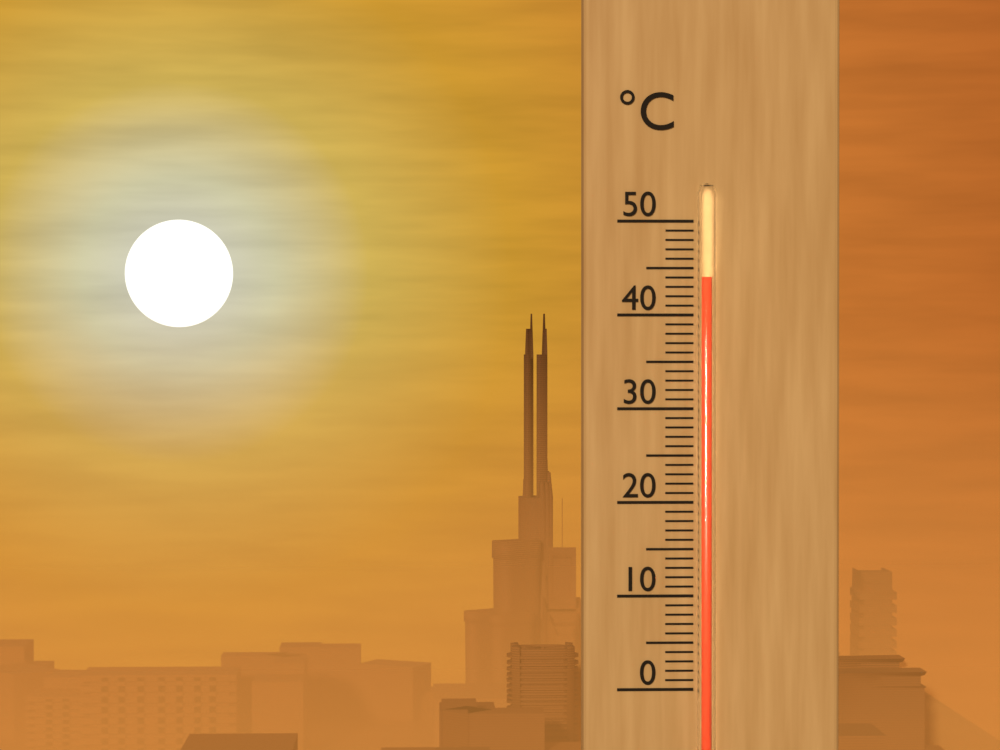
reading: 44 °C
